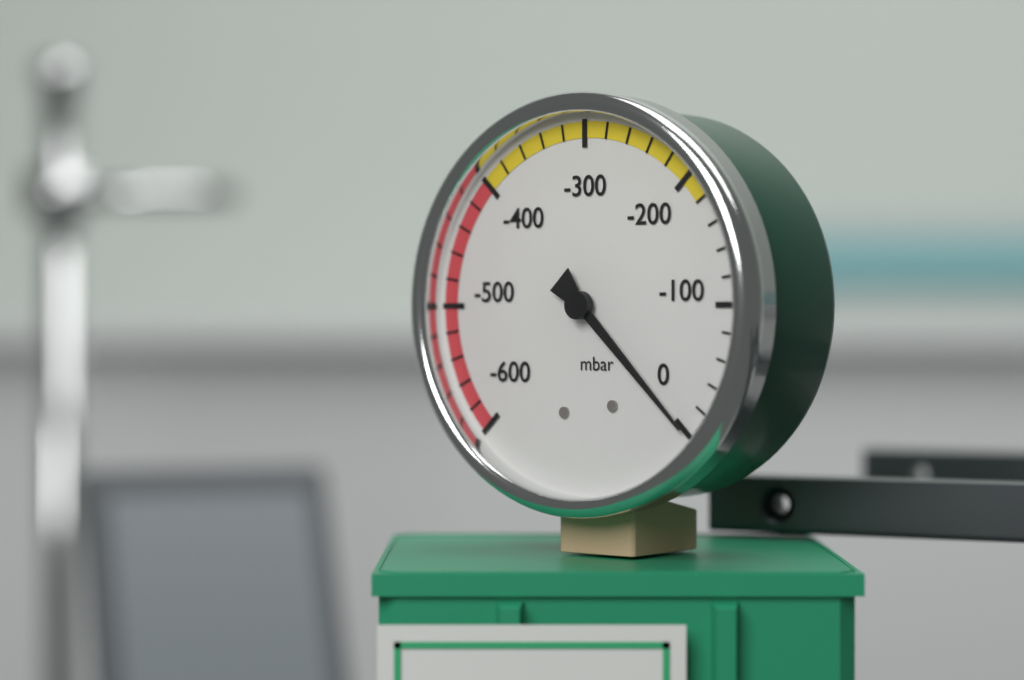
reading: 0 mbar
